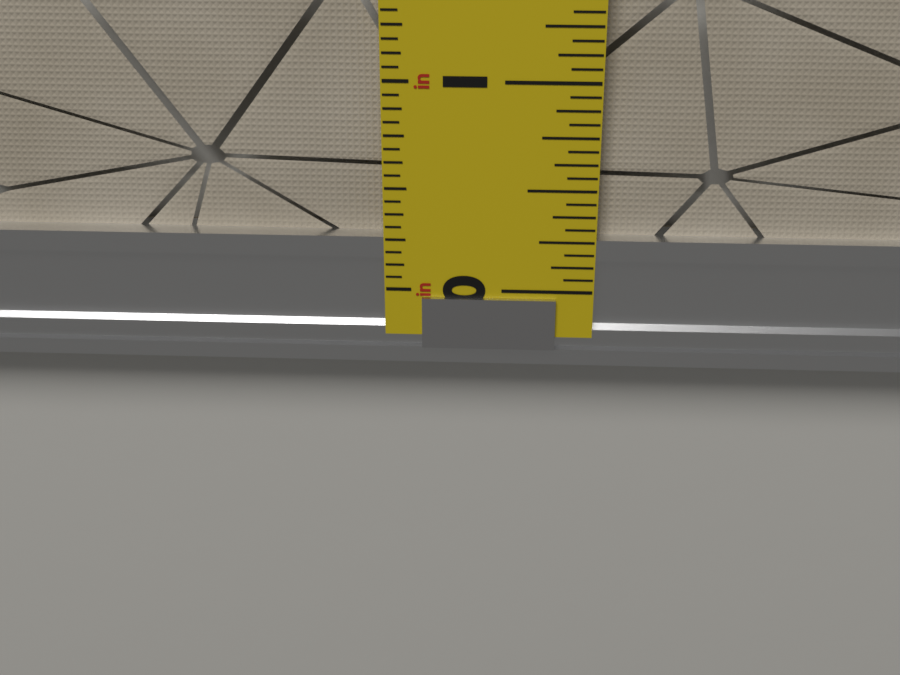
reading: 0.2500 in
